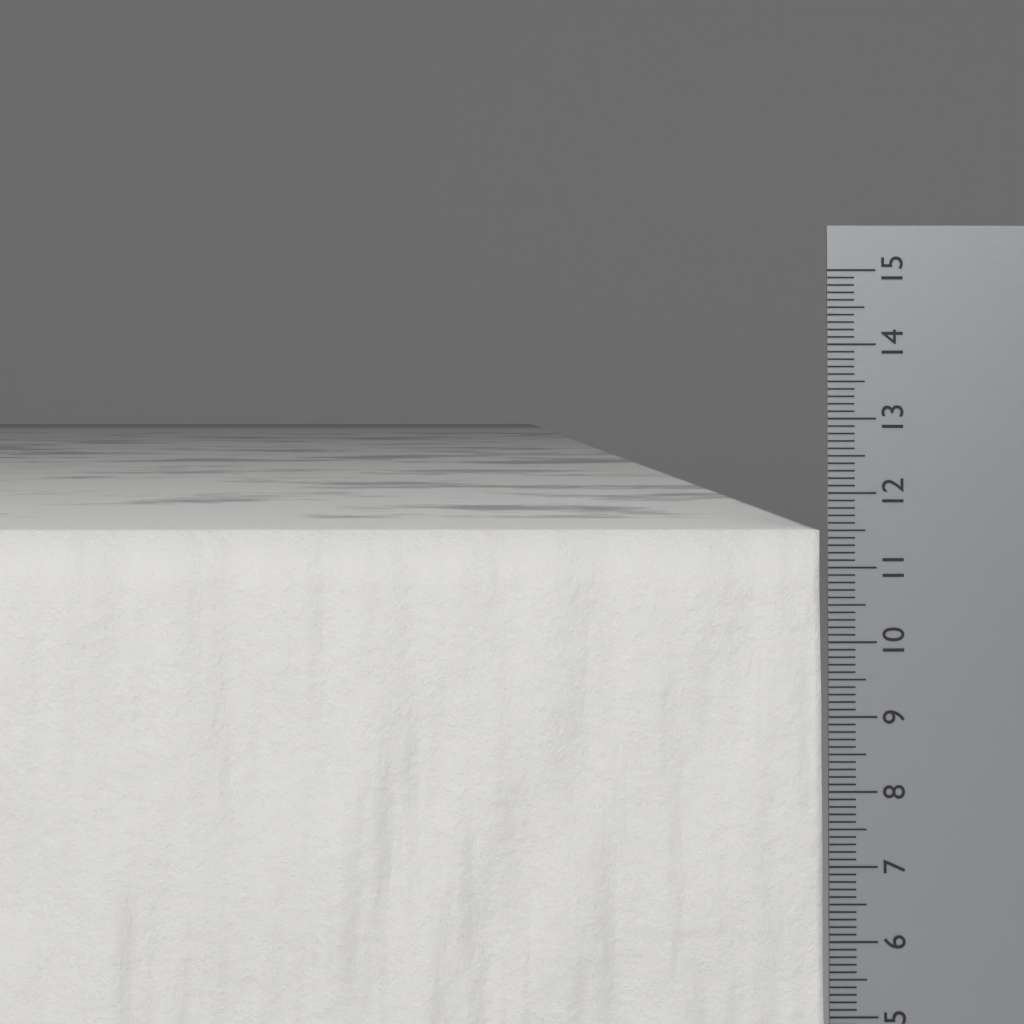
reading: 11.5 cm
